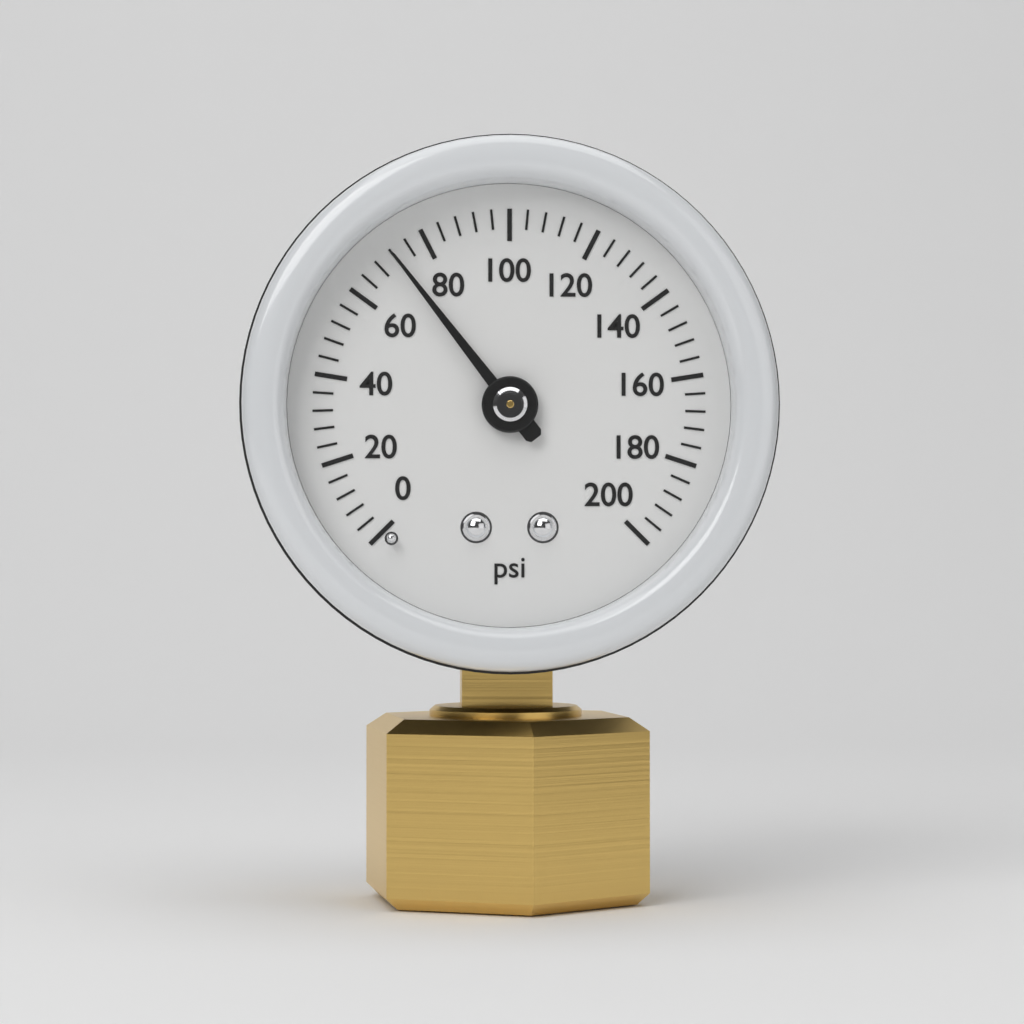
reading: 72 psi
